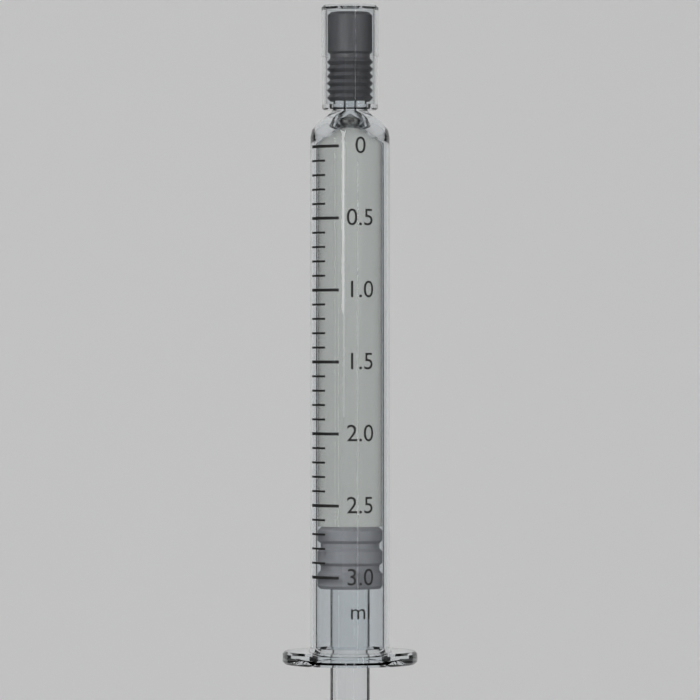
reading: 2.65 ml
